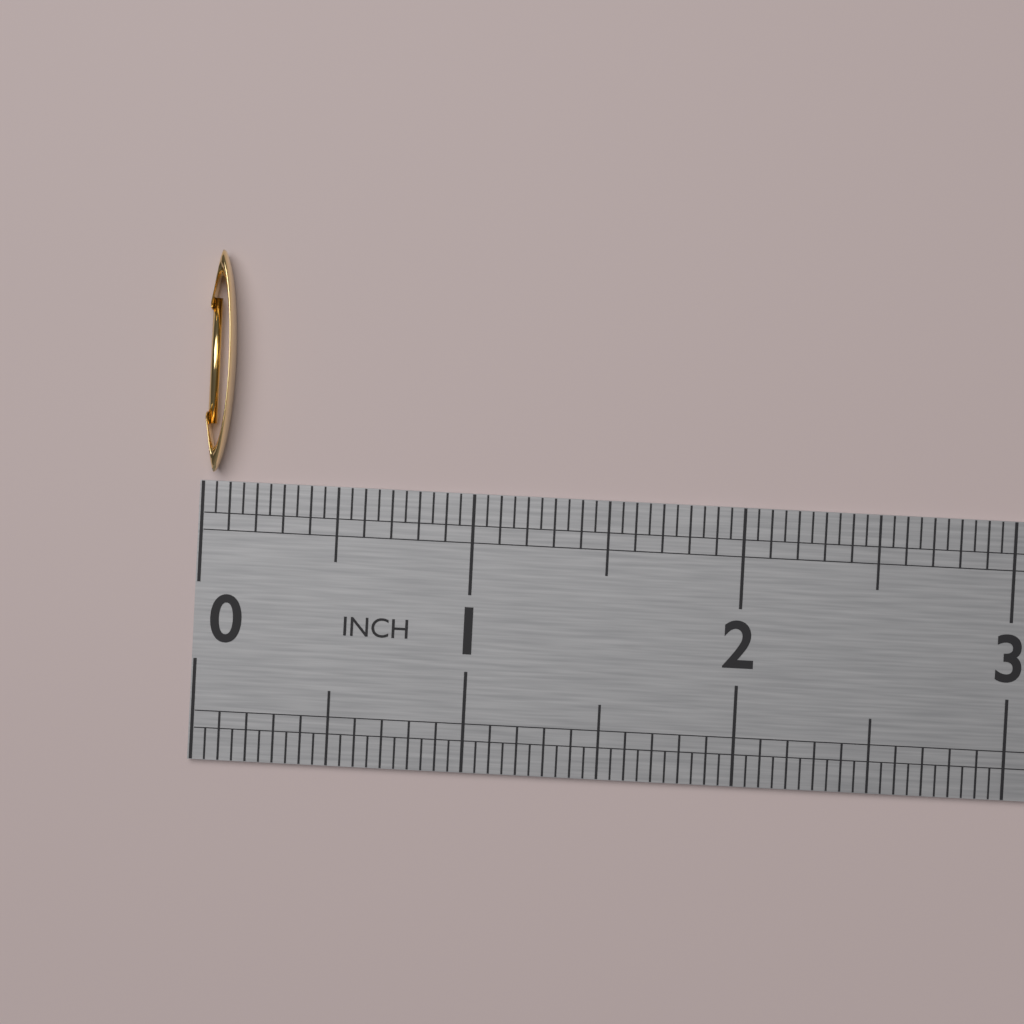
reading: 0.10 in
